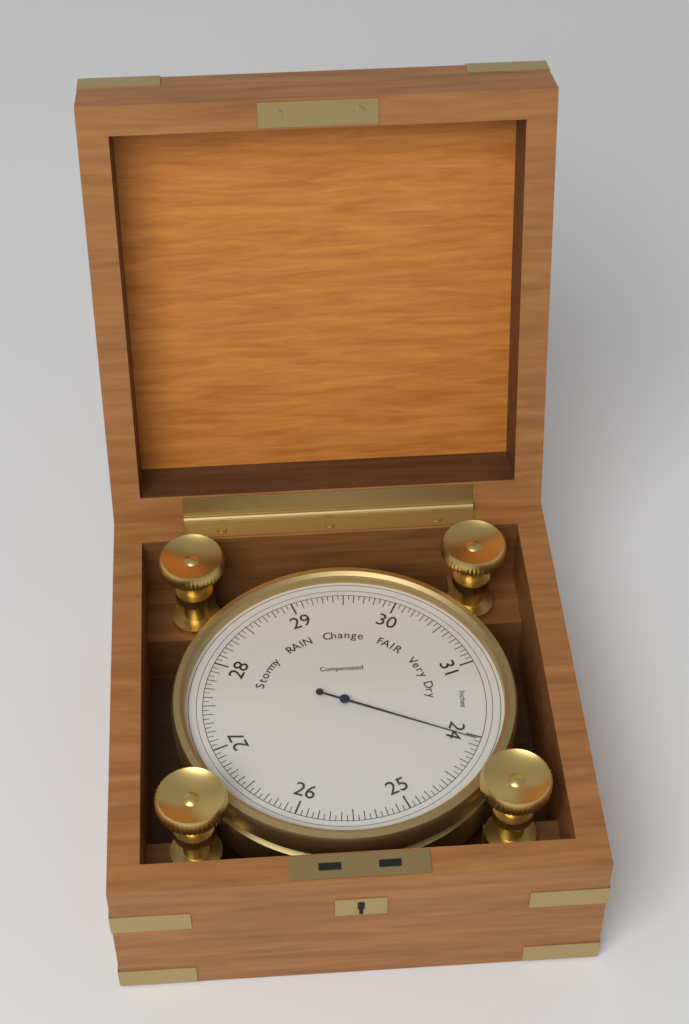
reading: 24.05 inHg
